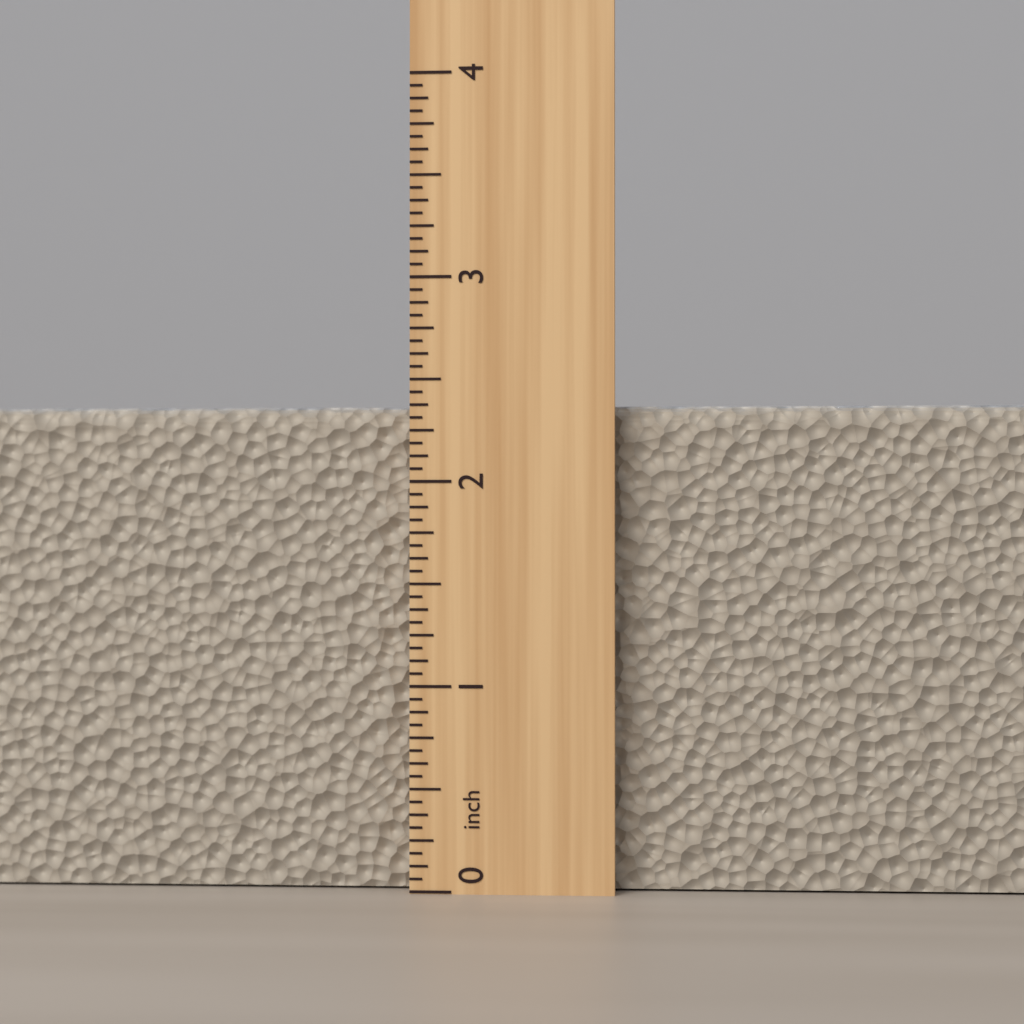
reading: 2.3750 inch
